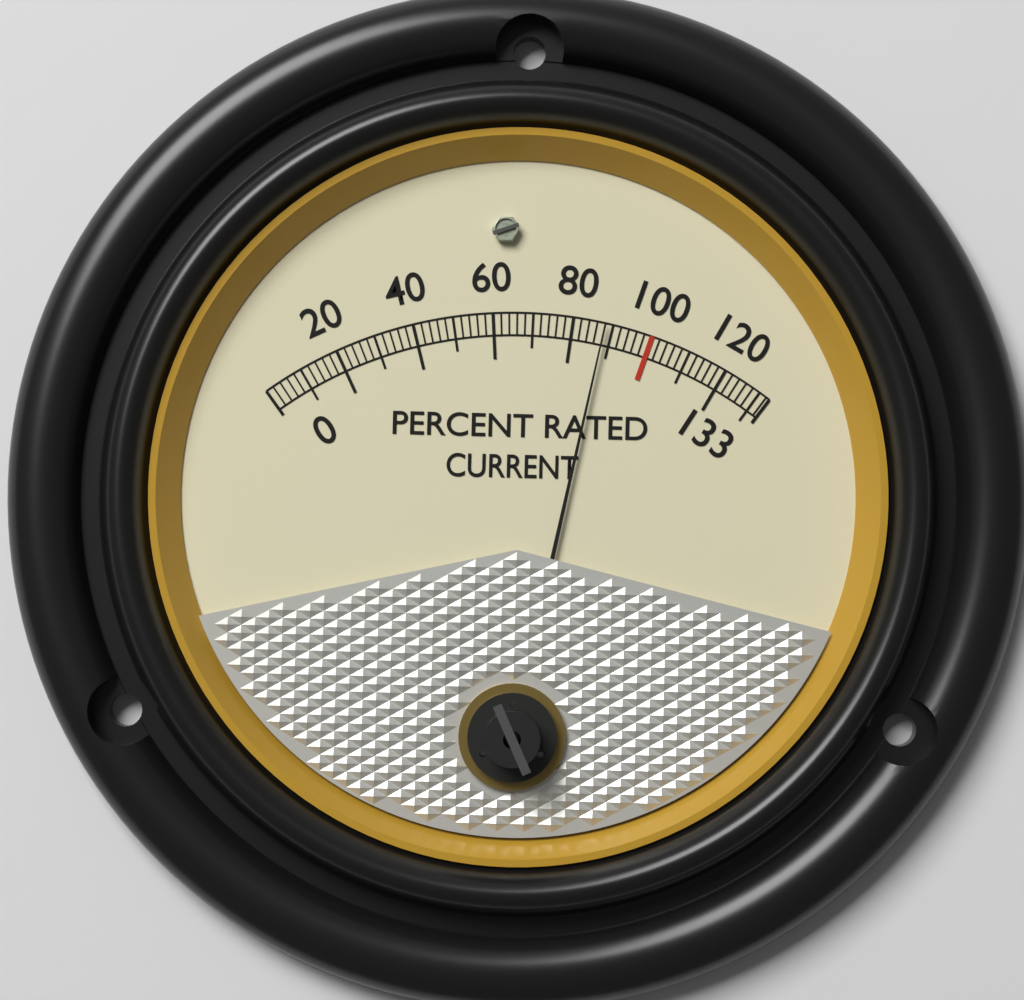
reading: 88 %
